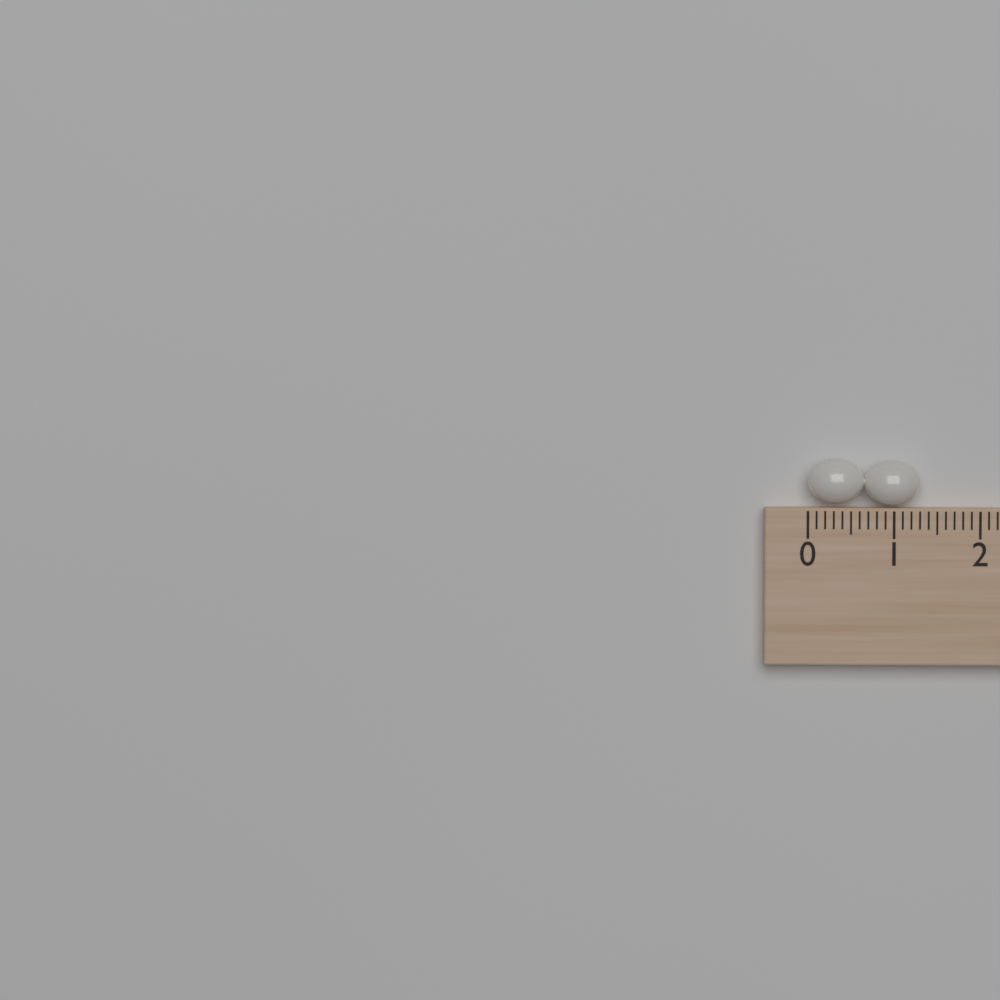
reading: 1.3 (no unit)
